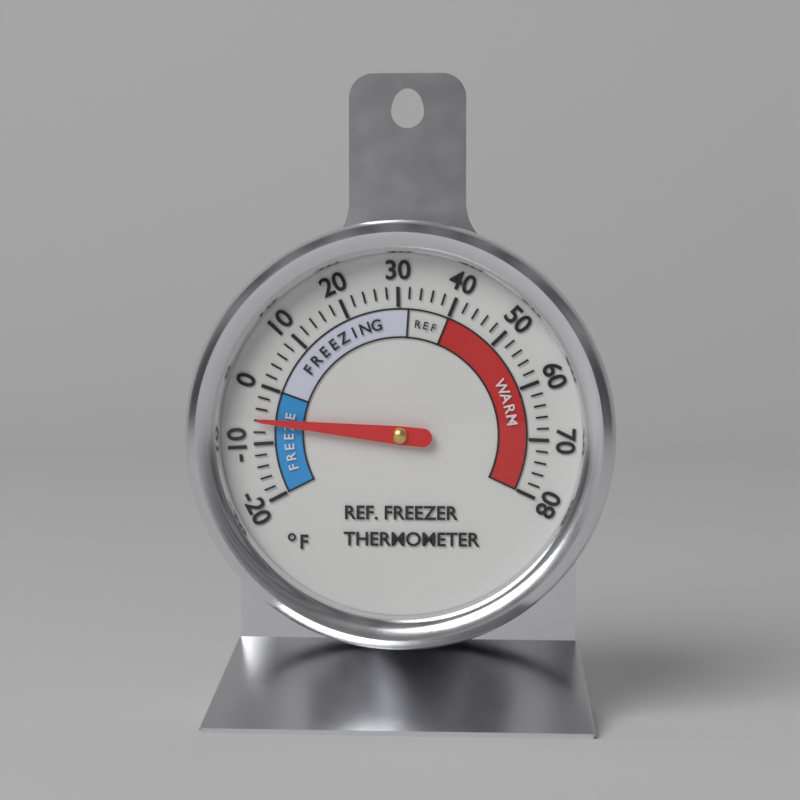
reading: -6 °F
